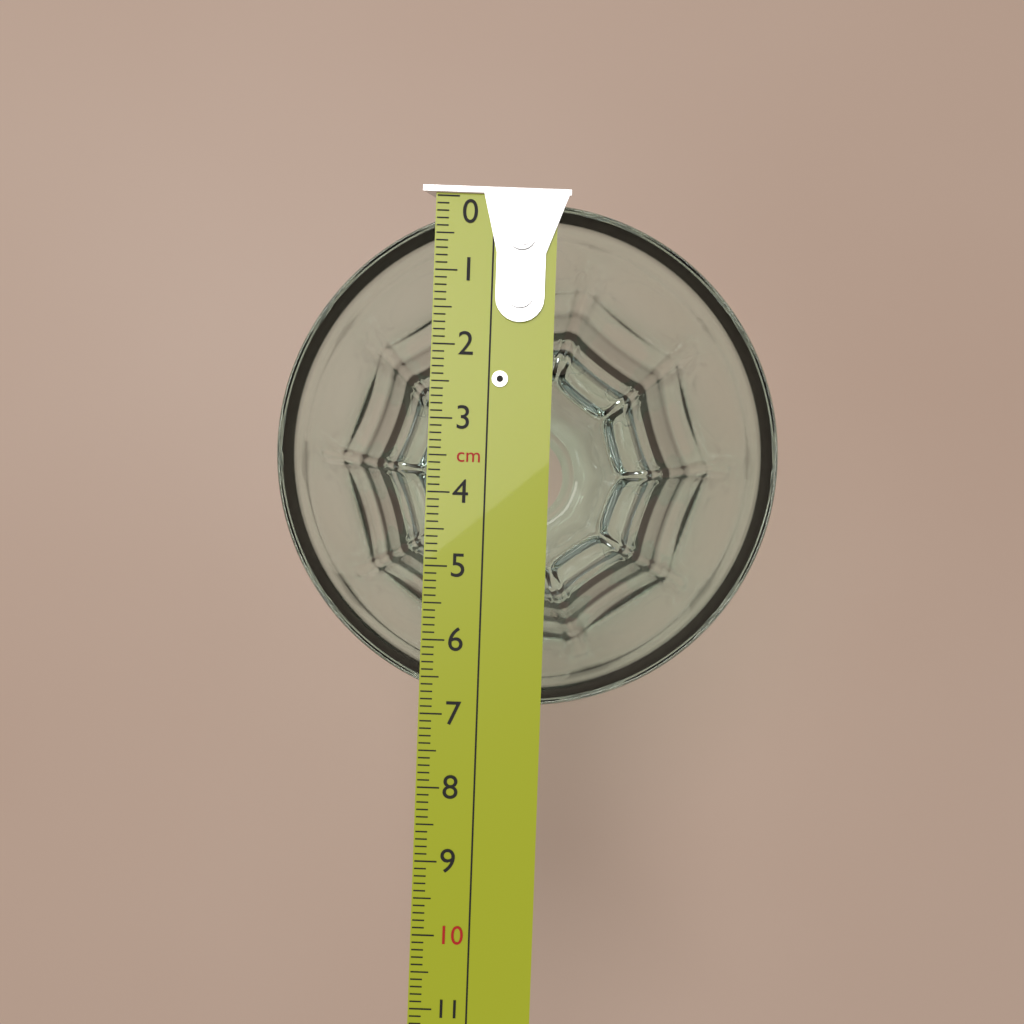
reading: 6.9 cm
